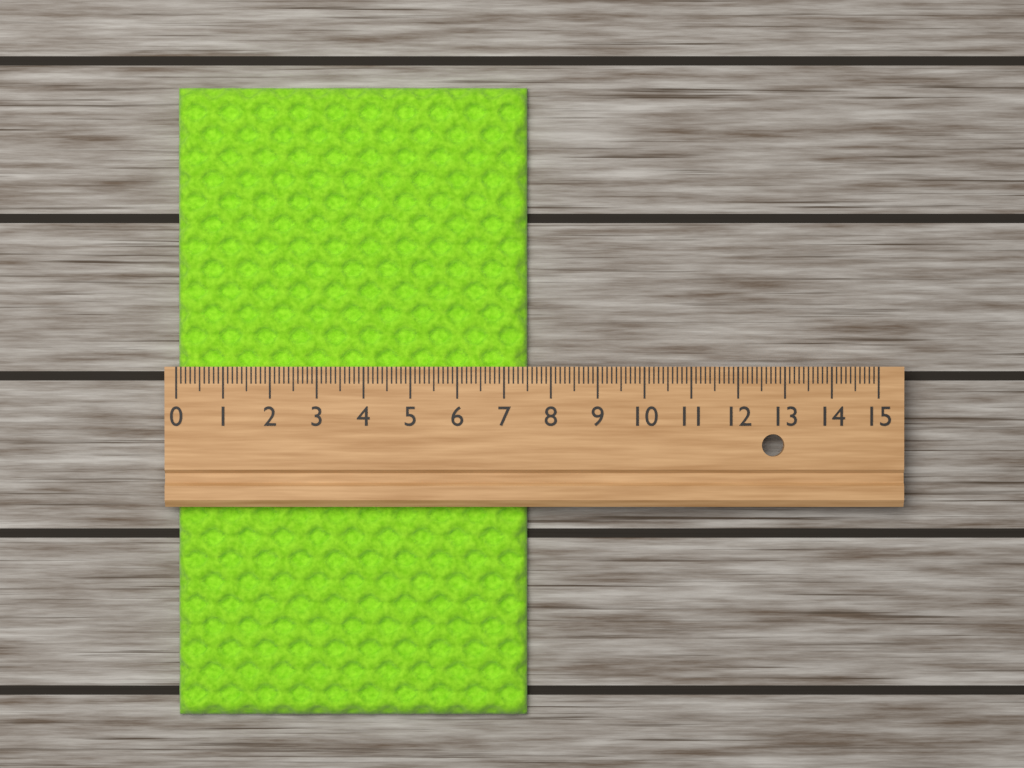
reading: 7.5 (no unit)
